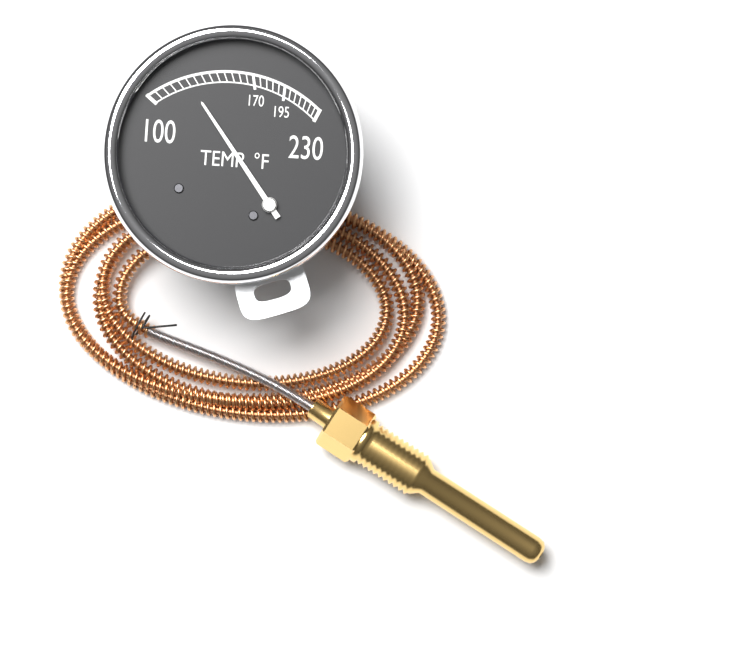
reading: 125 °F
